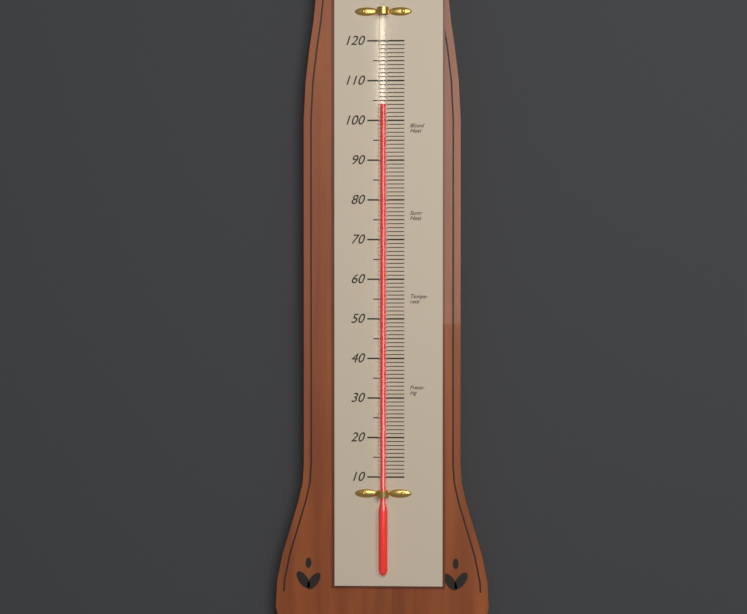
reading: 104 (no unit)
